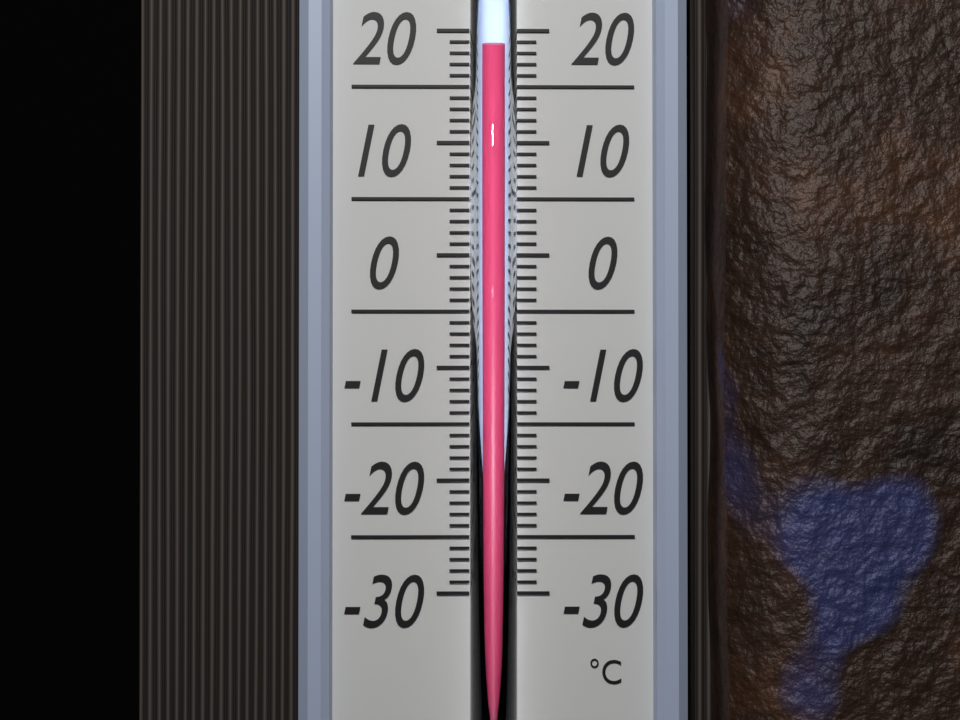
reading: 18 °C
